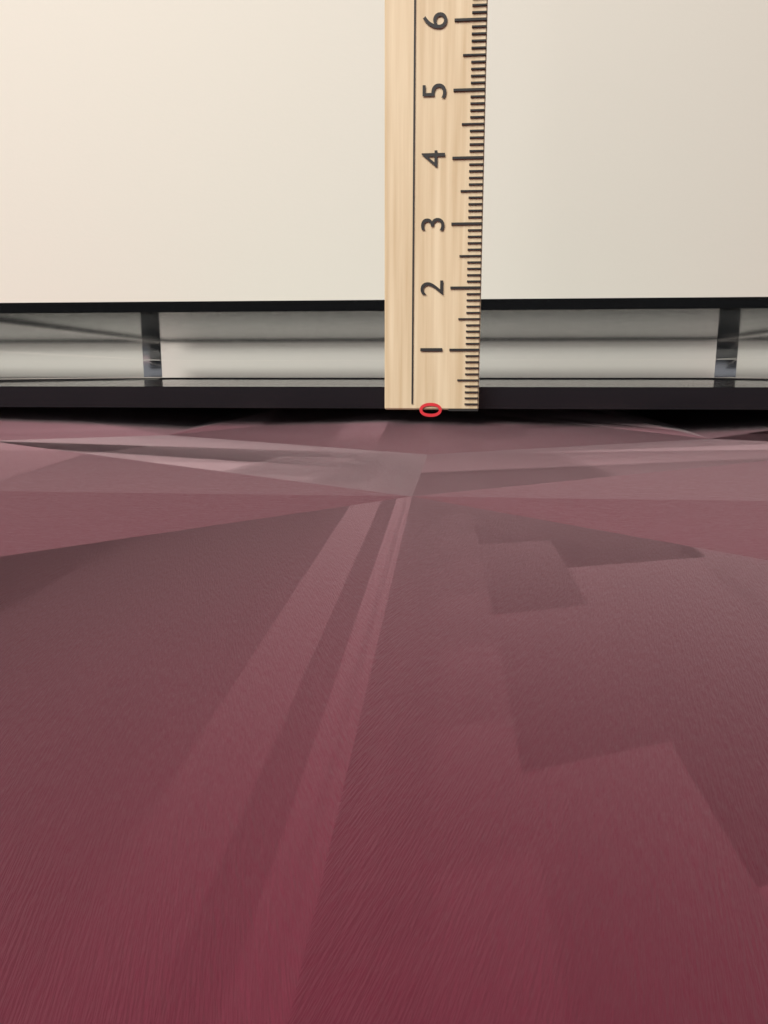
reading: 1.9 cm
